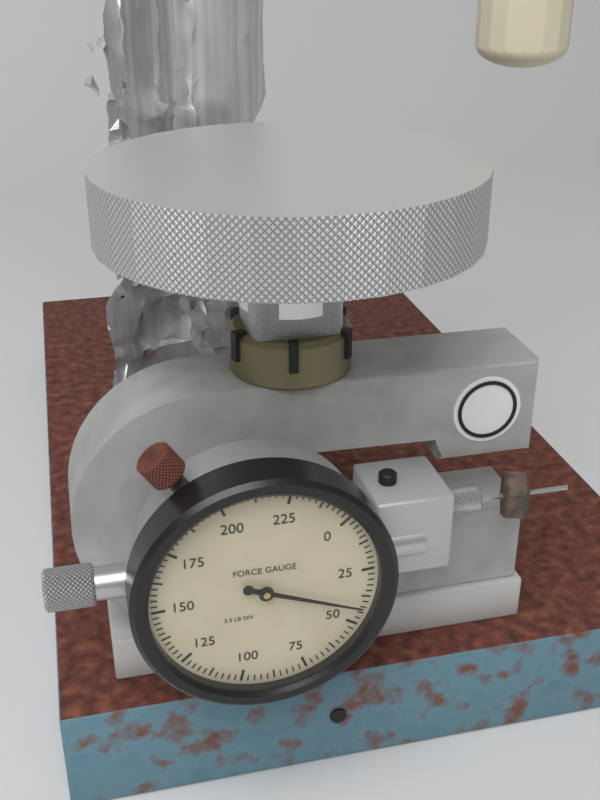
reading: 42.5 lb
